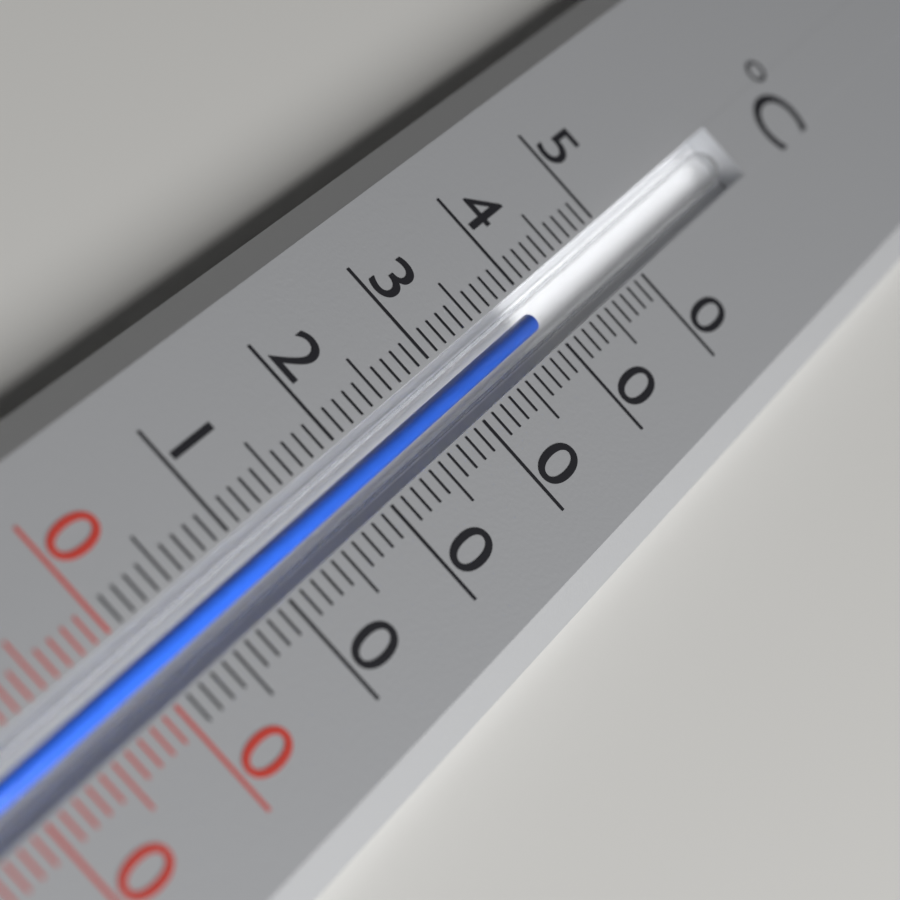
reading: 39 °C
